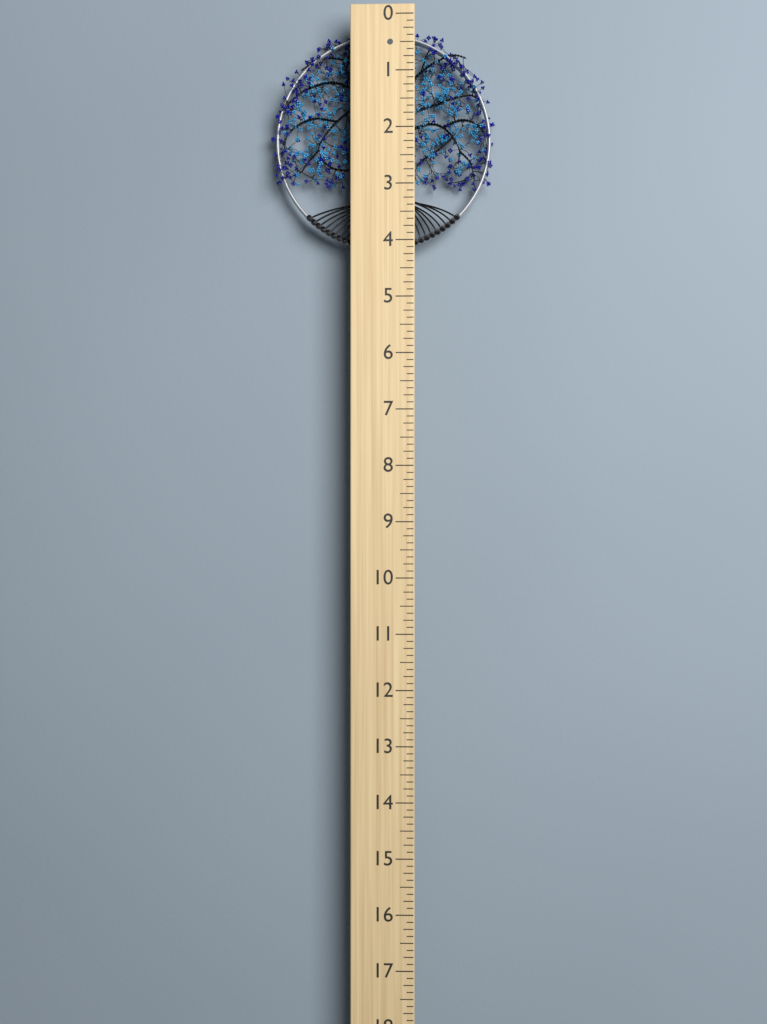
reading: 4.125 (no unit)
